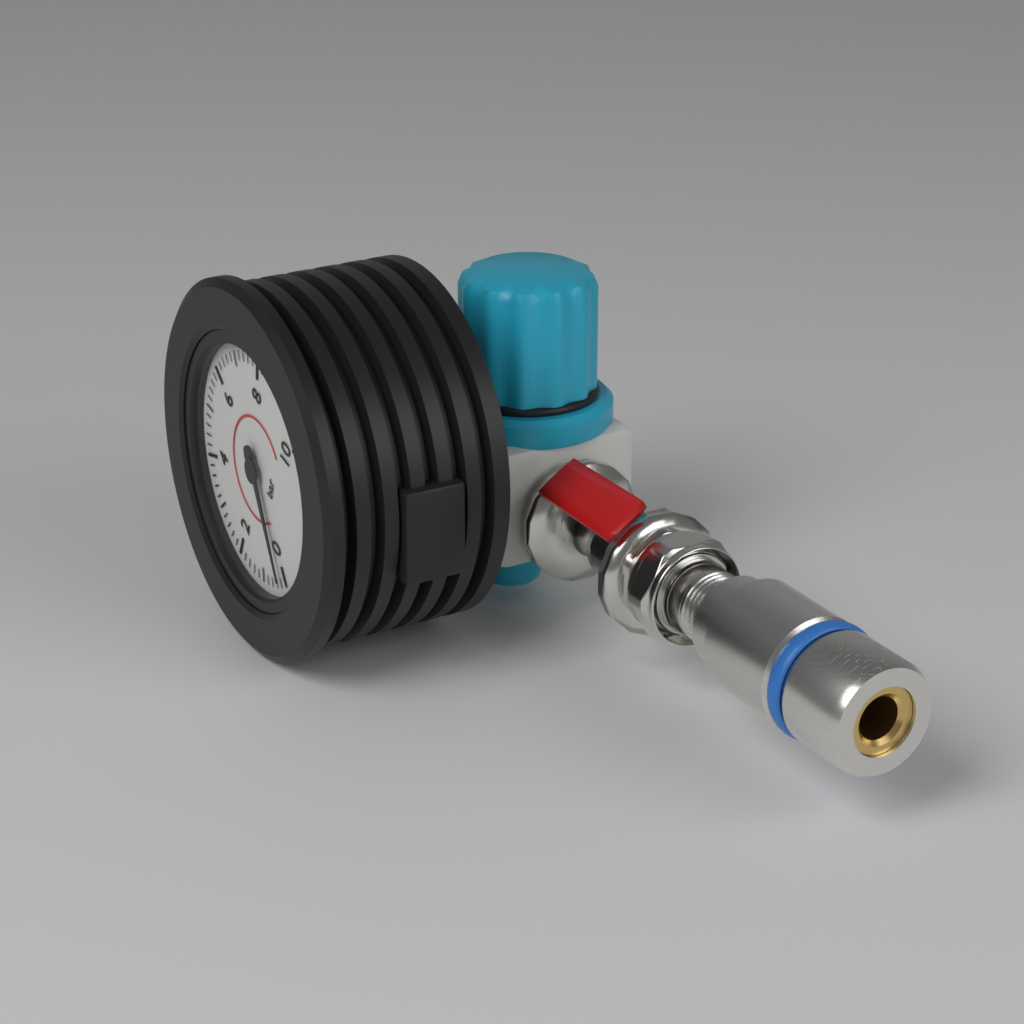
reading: 0.2 bar
